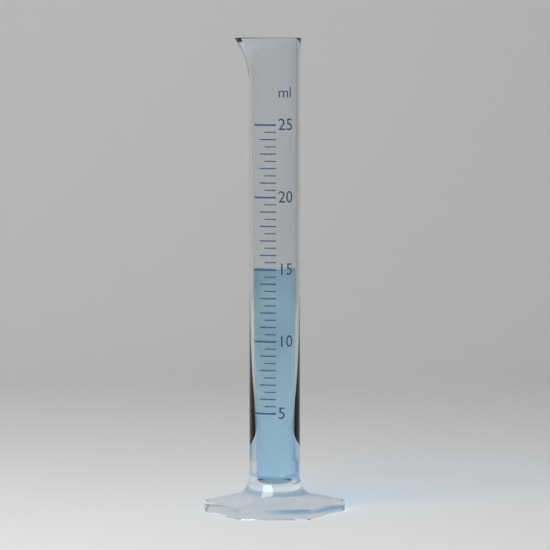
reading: 15.0 ml
